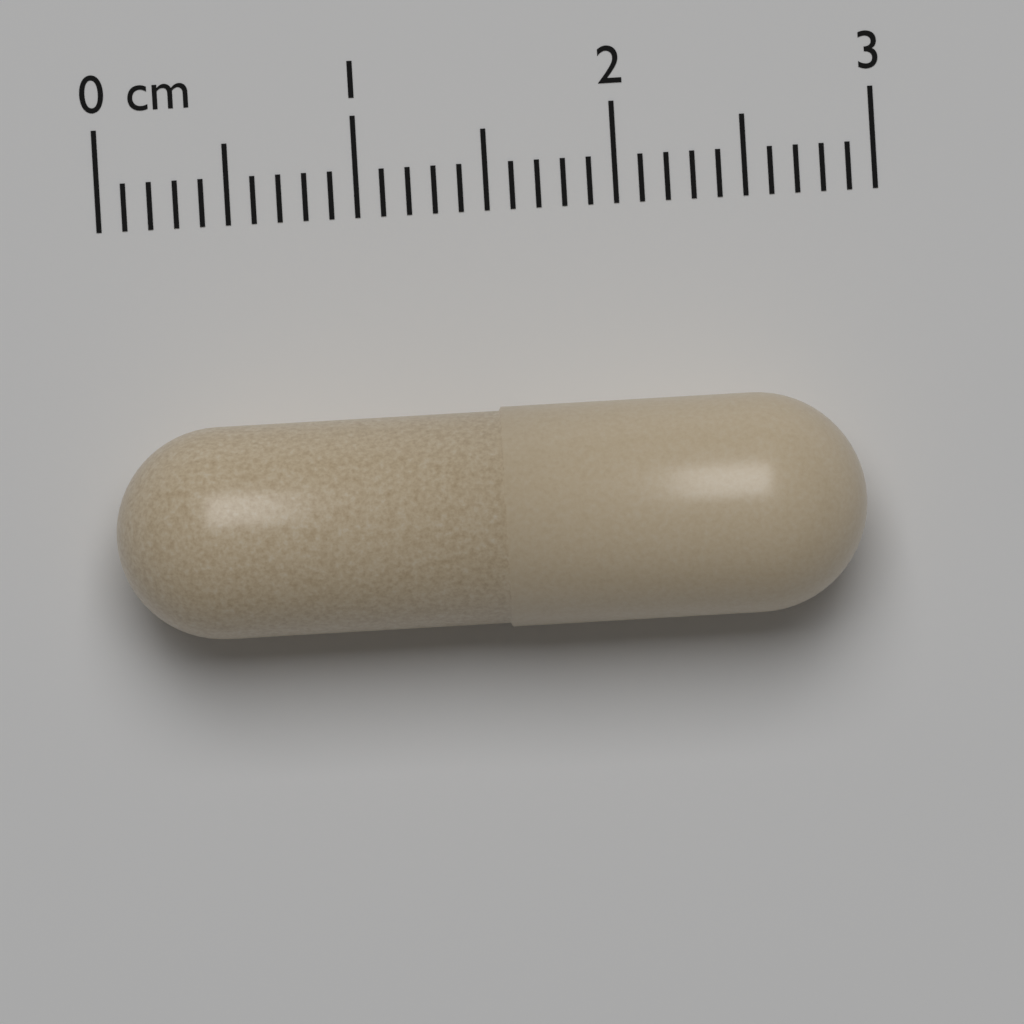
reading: 2.9 cm
